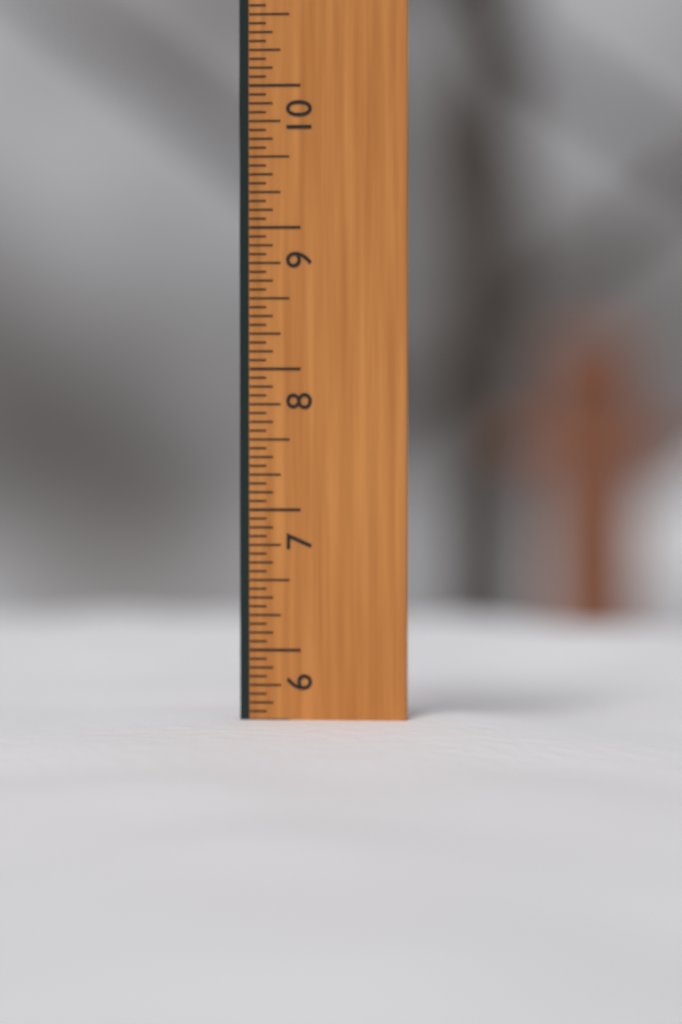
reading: 5.5000 in
